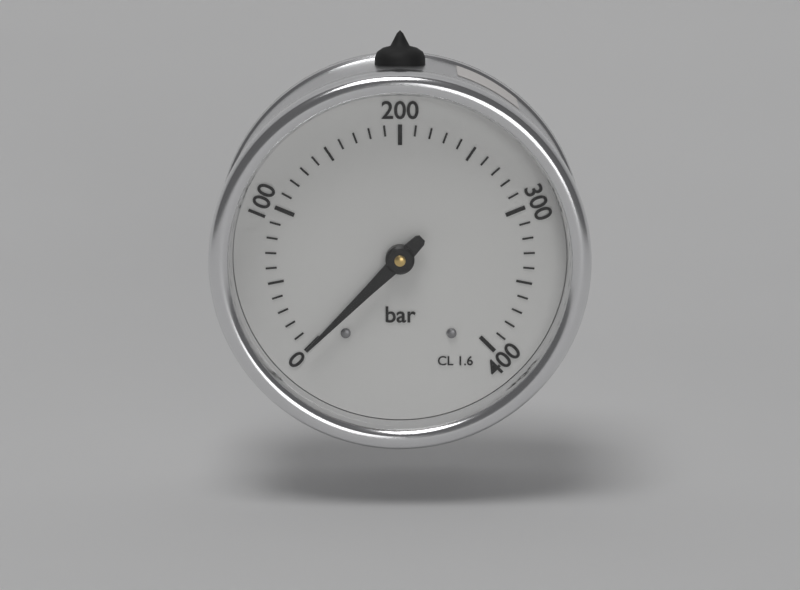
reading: 0 bar
